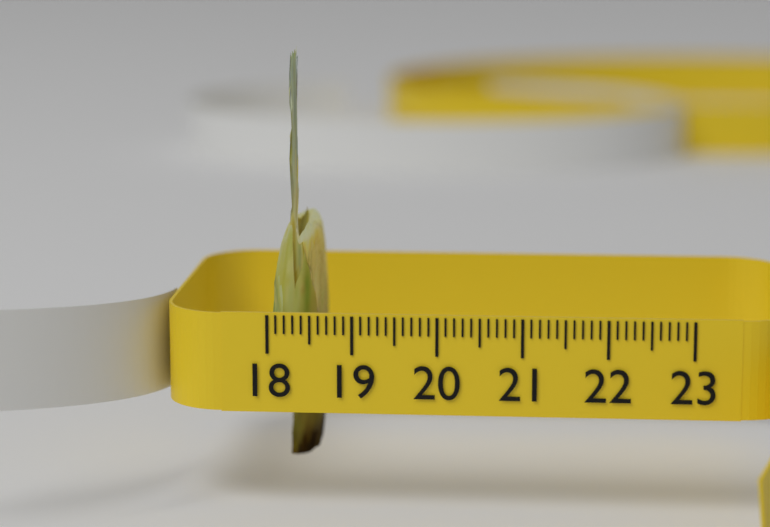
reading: 18.5 (no unit)
